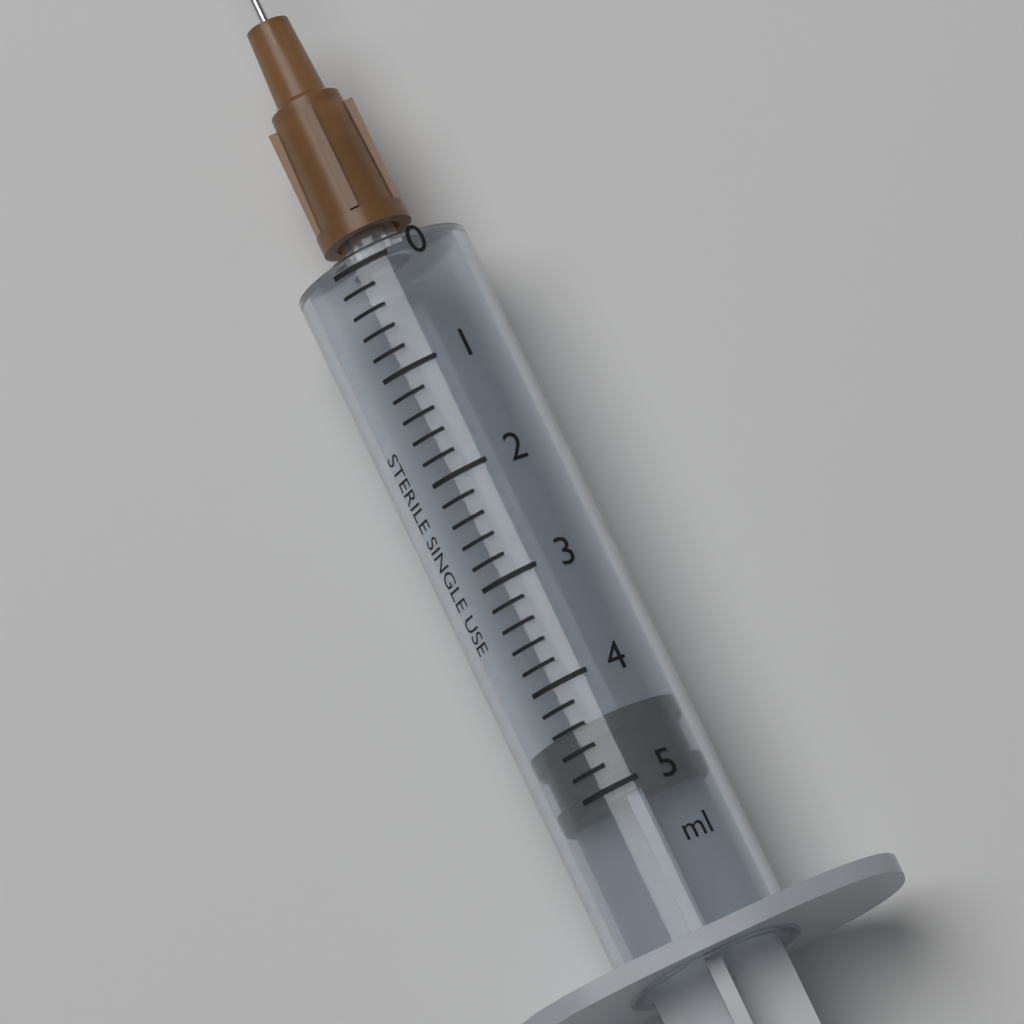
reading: 4.4 ml
